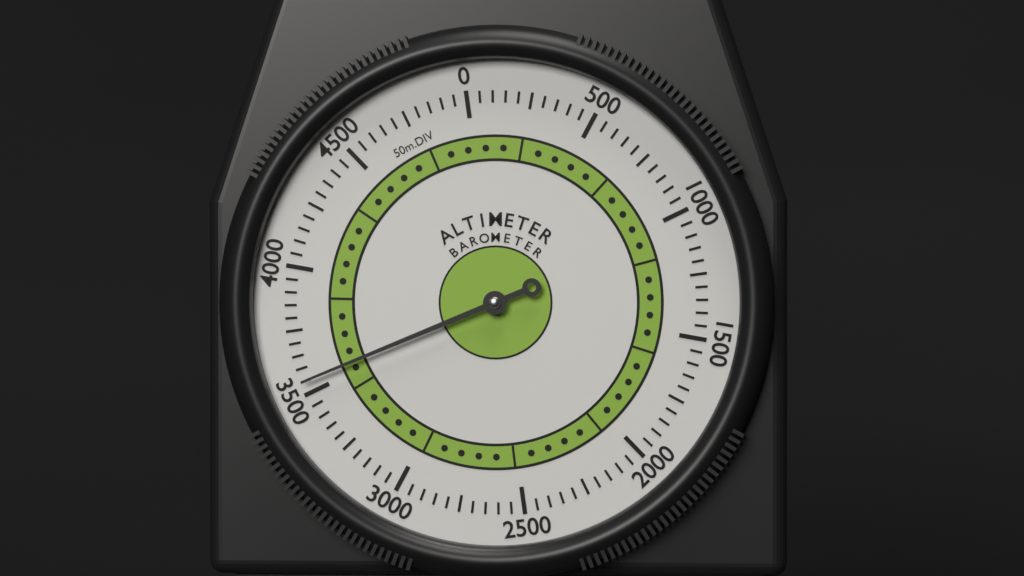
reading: 3550 m
